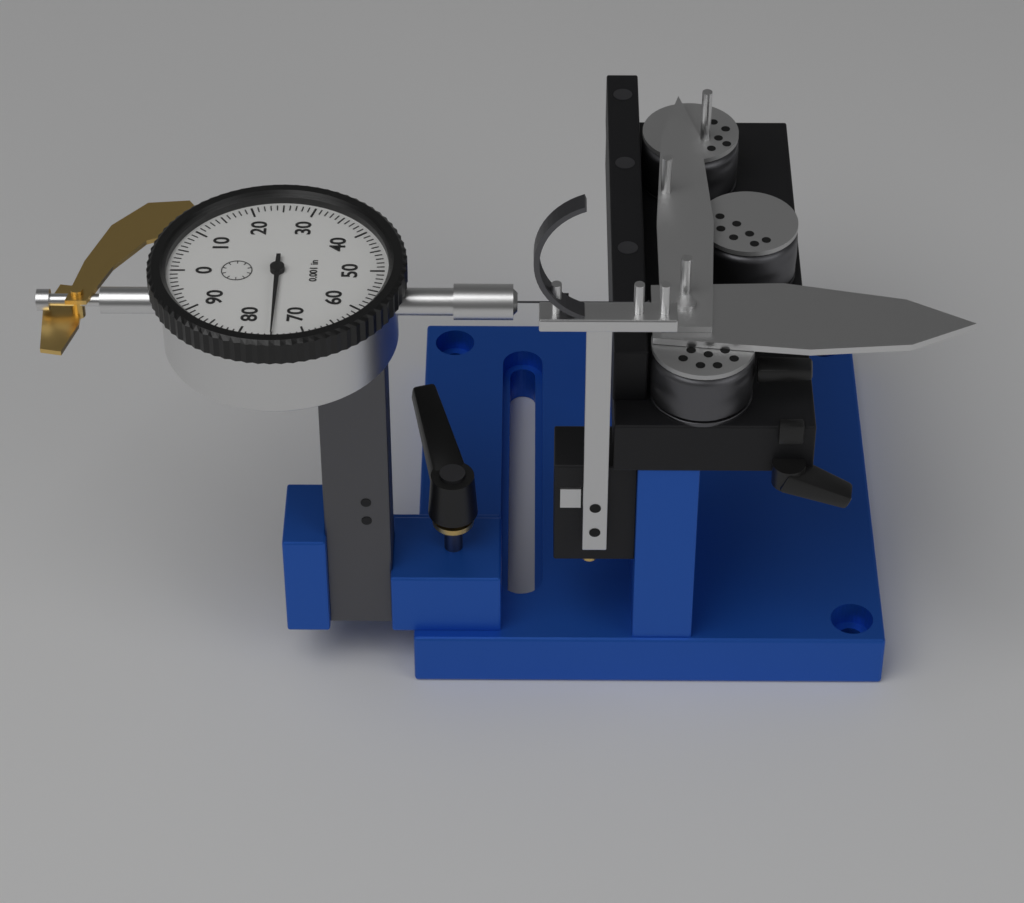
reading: 0.075 in
